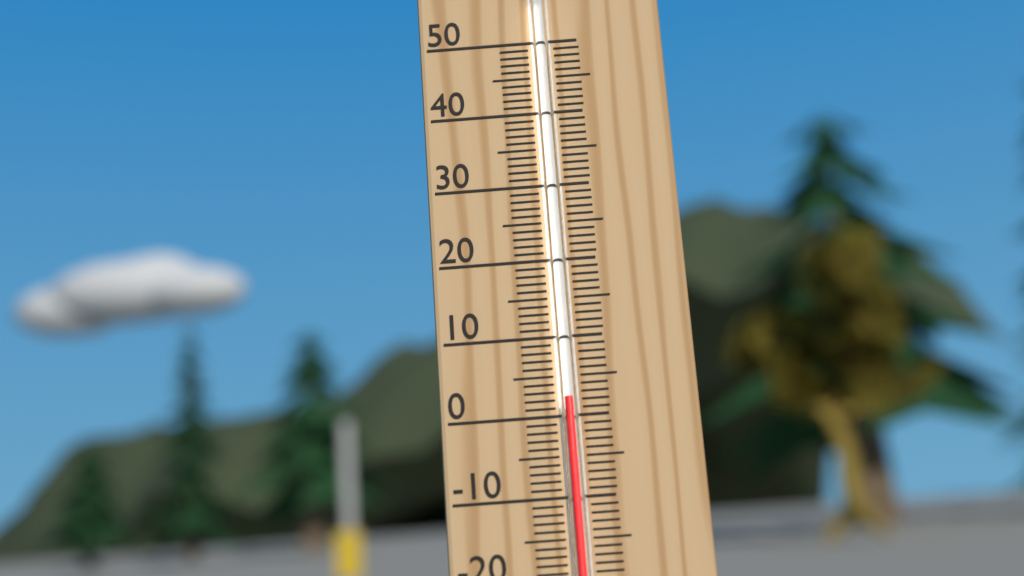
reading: 2 °C
